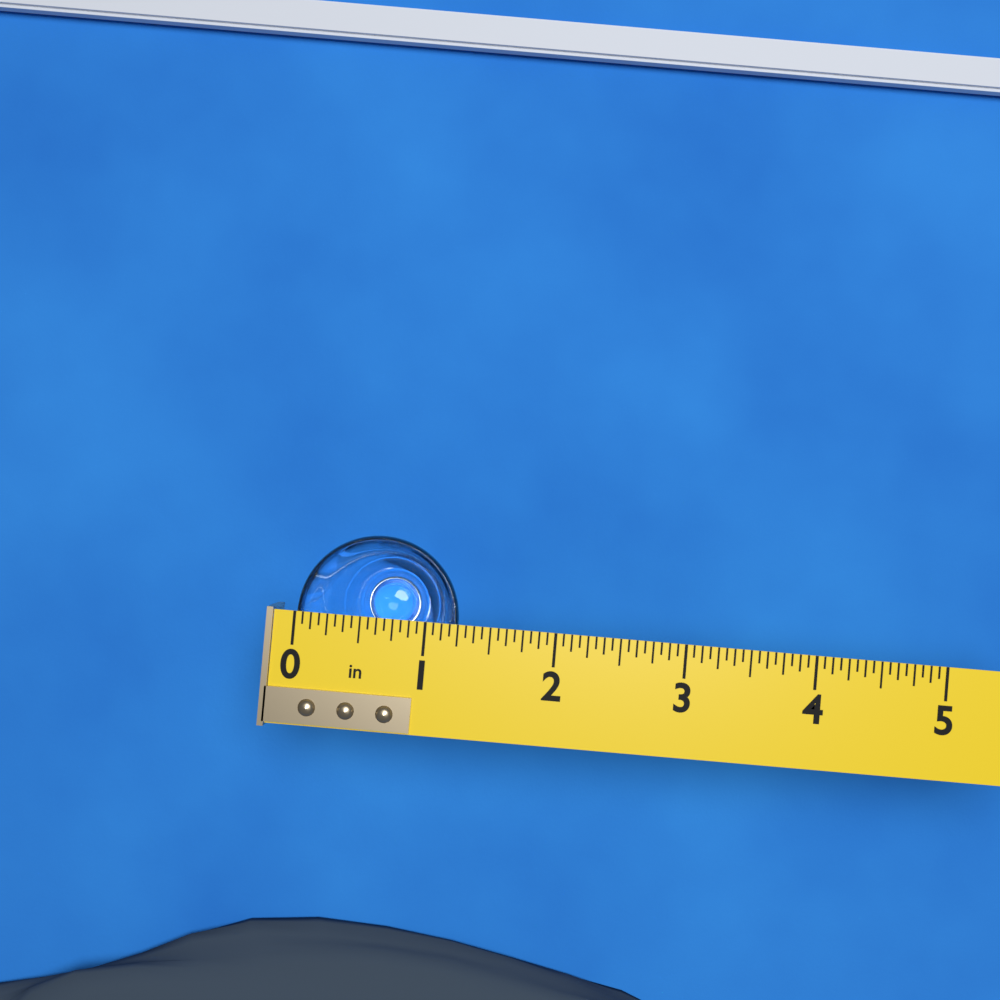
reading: 1.2500 in
